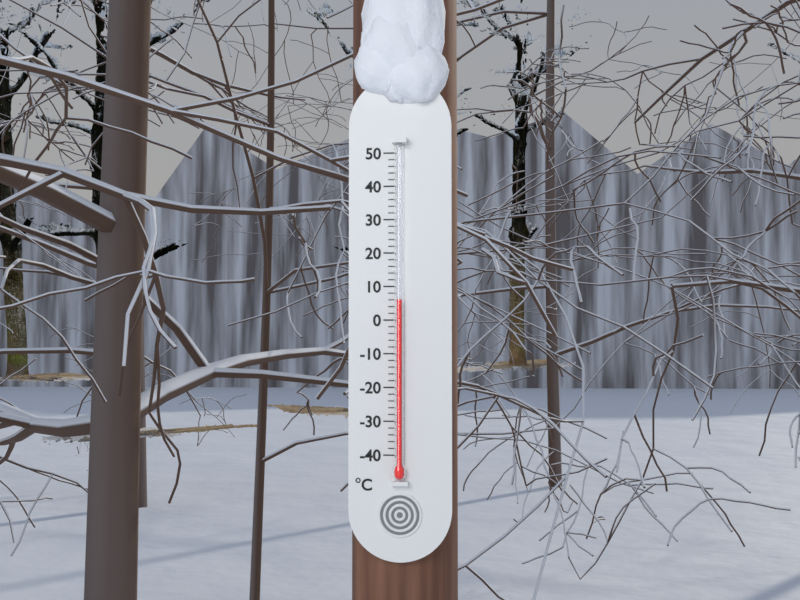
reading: 6 °C
